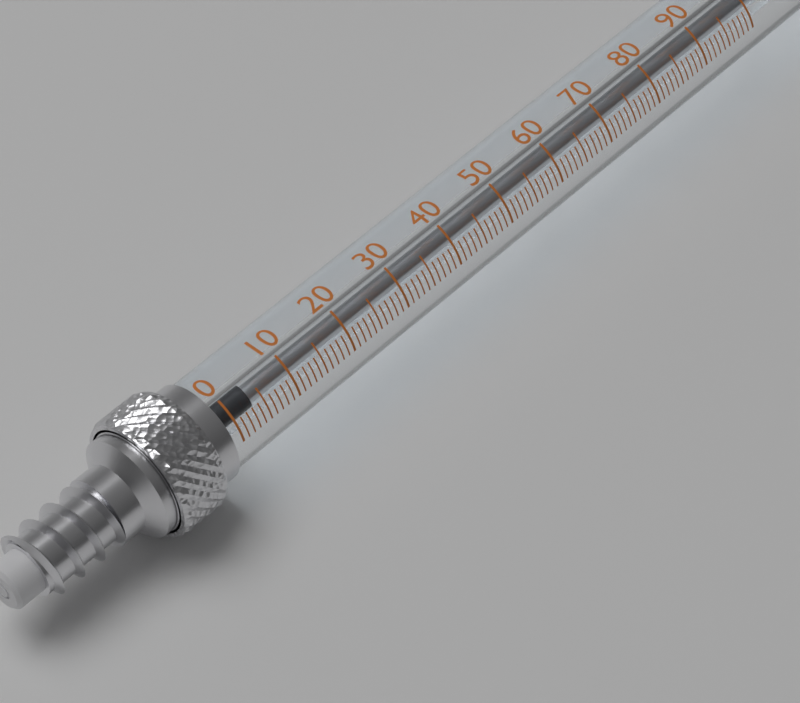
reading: 0 (no unit)
